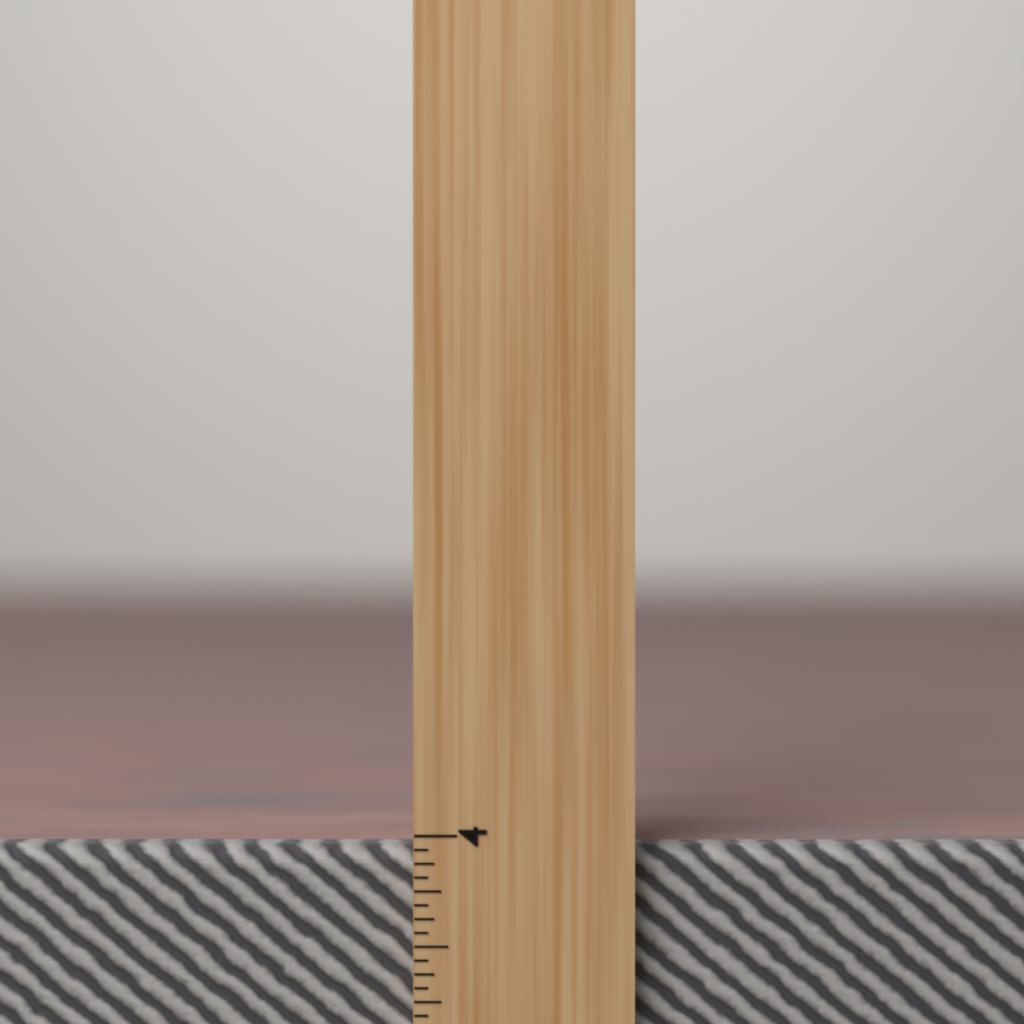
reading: 3.9375 inch
